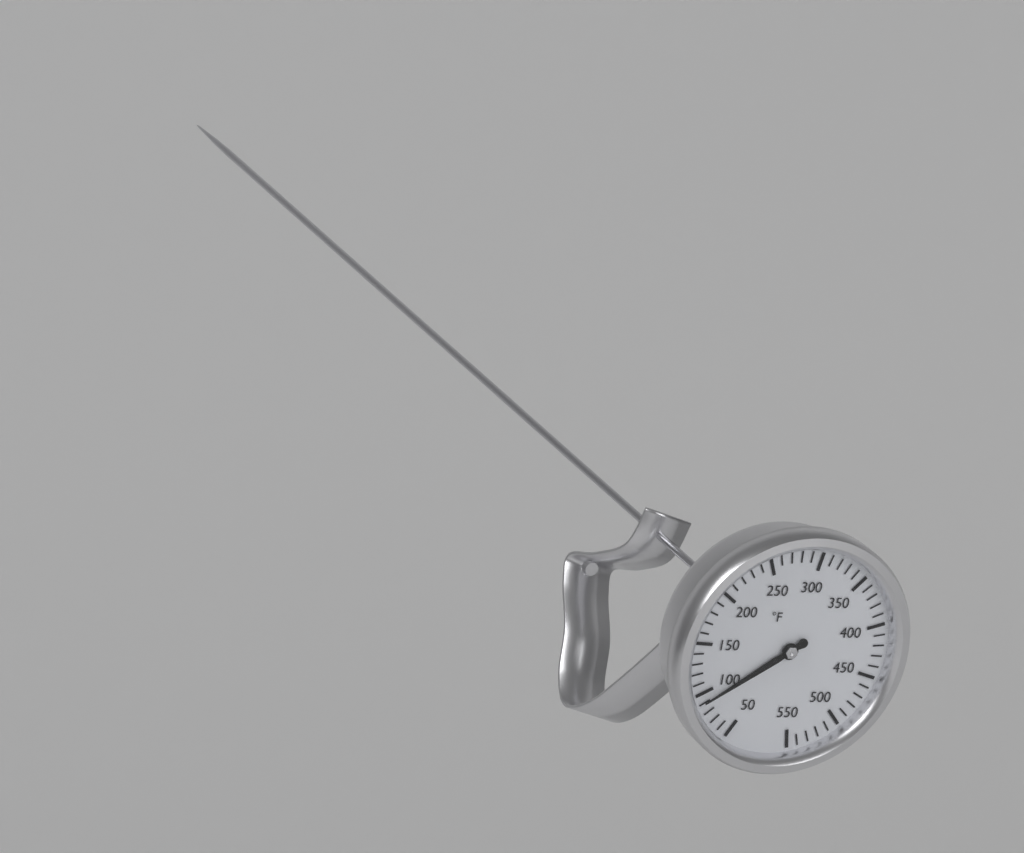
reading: 90 °F
